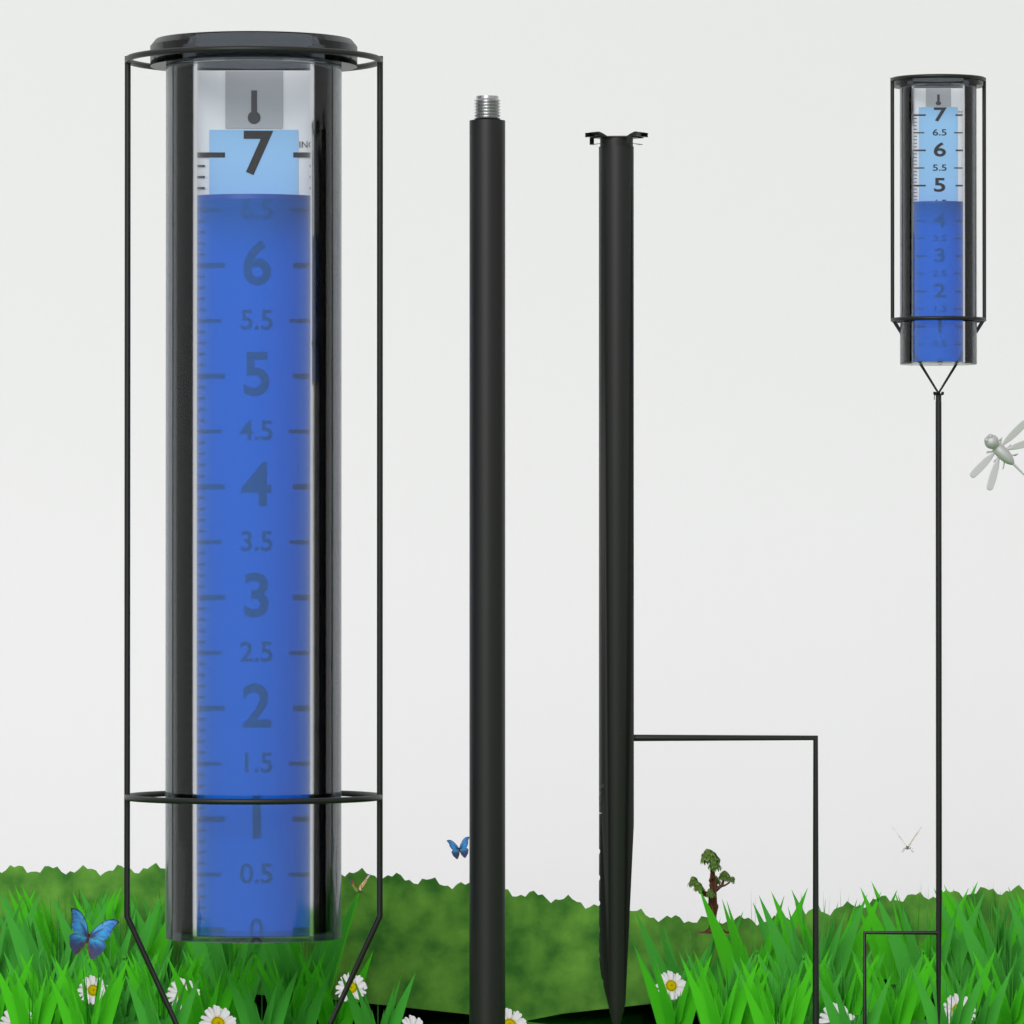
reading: 6.6 in
